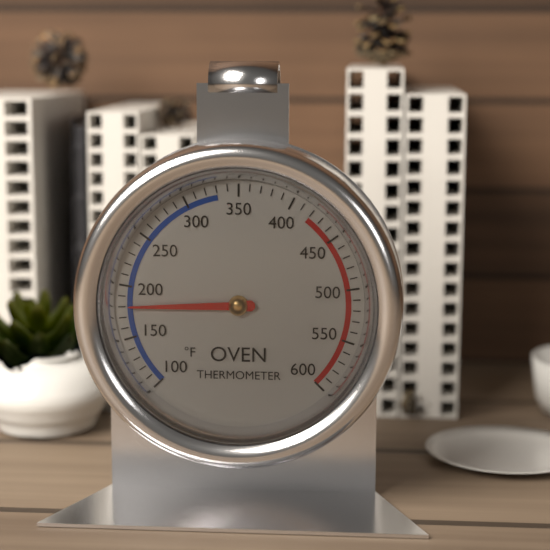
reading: 180 °F
